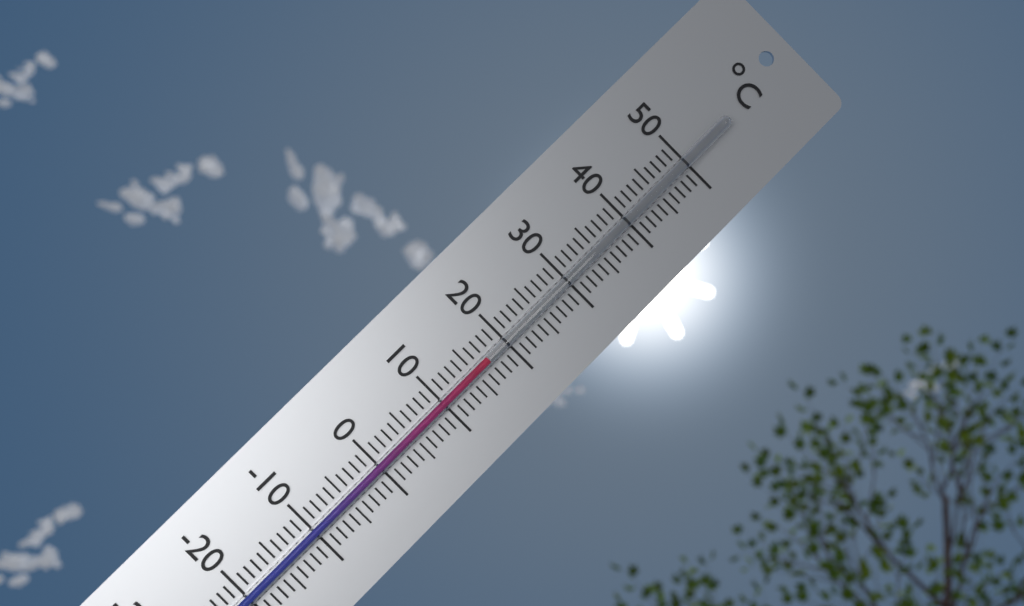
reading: 17 °C
